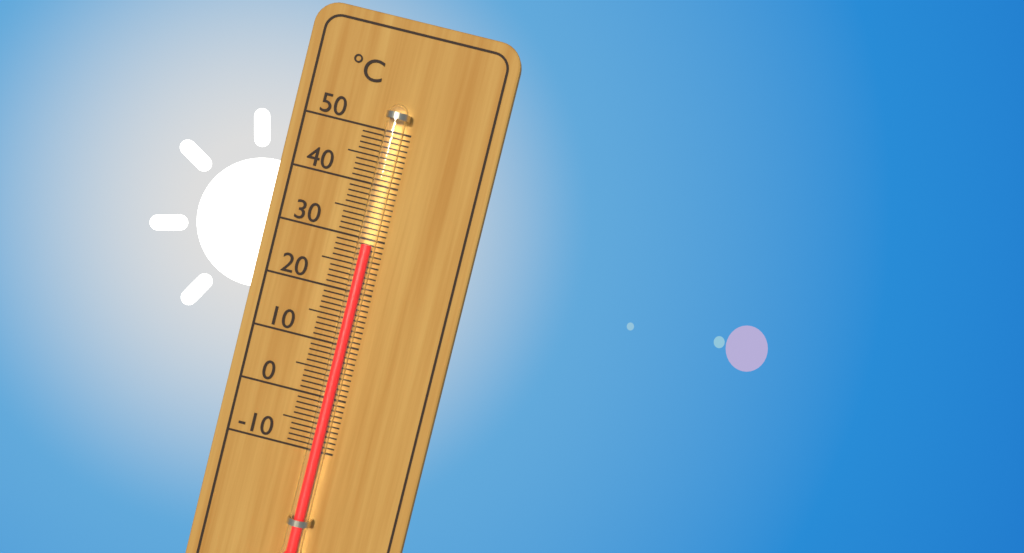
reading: 29 °C
